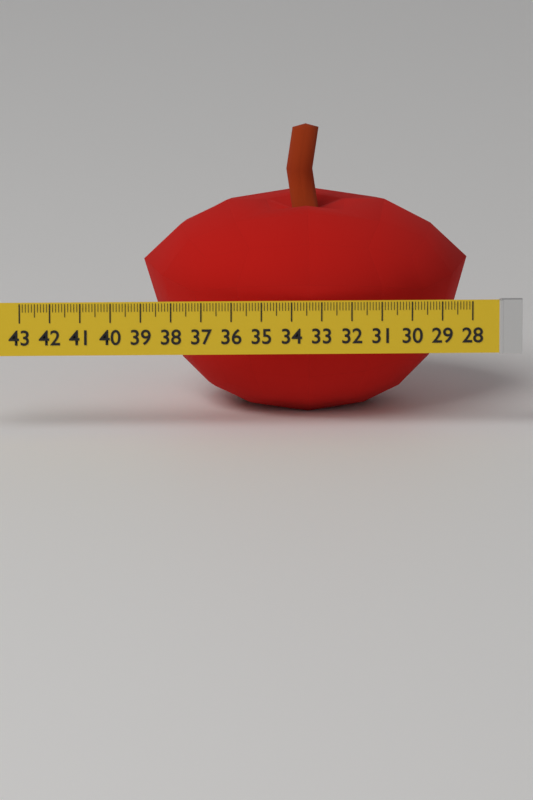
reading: 38.8 (no unit)
